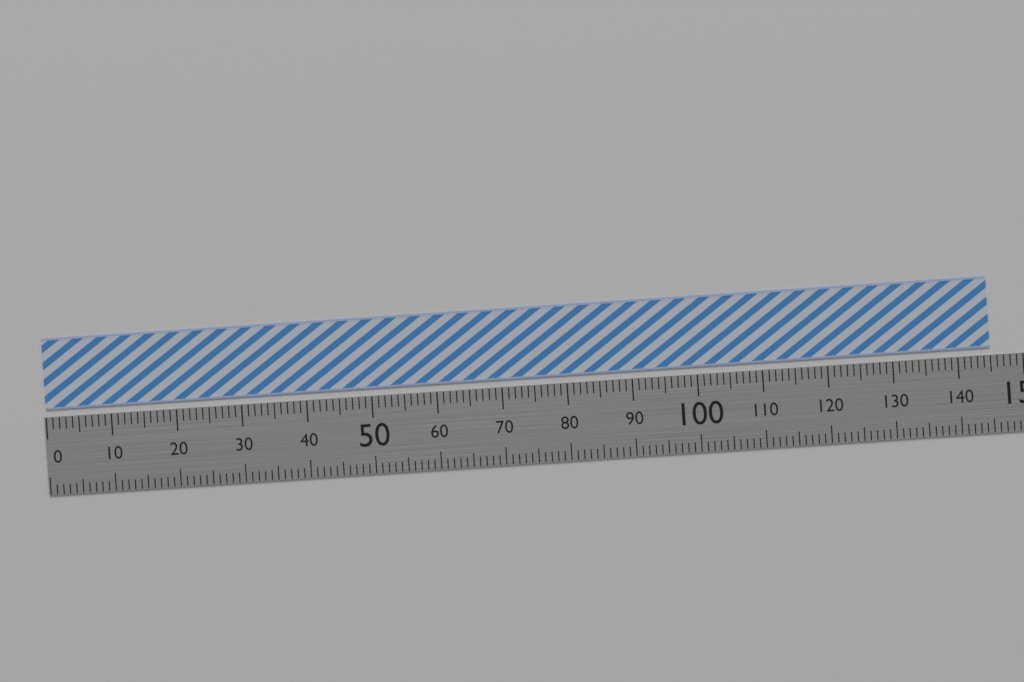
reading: 145 (no unit)
